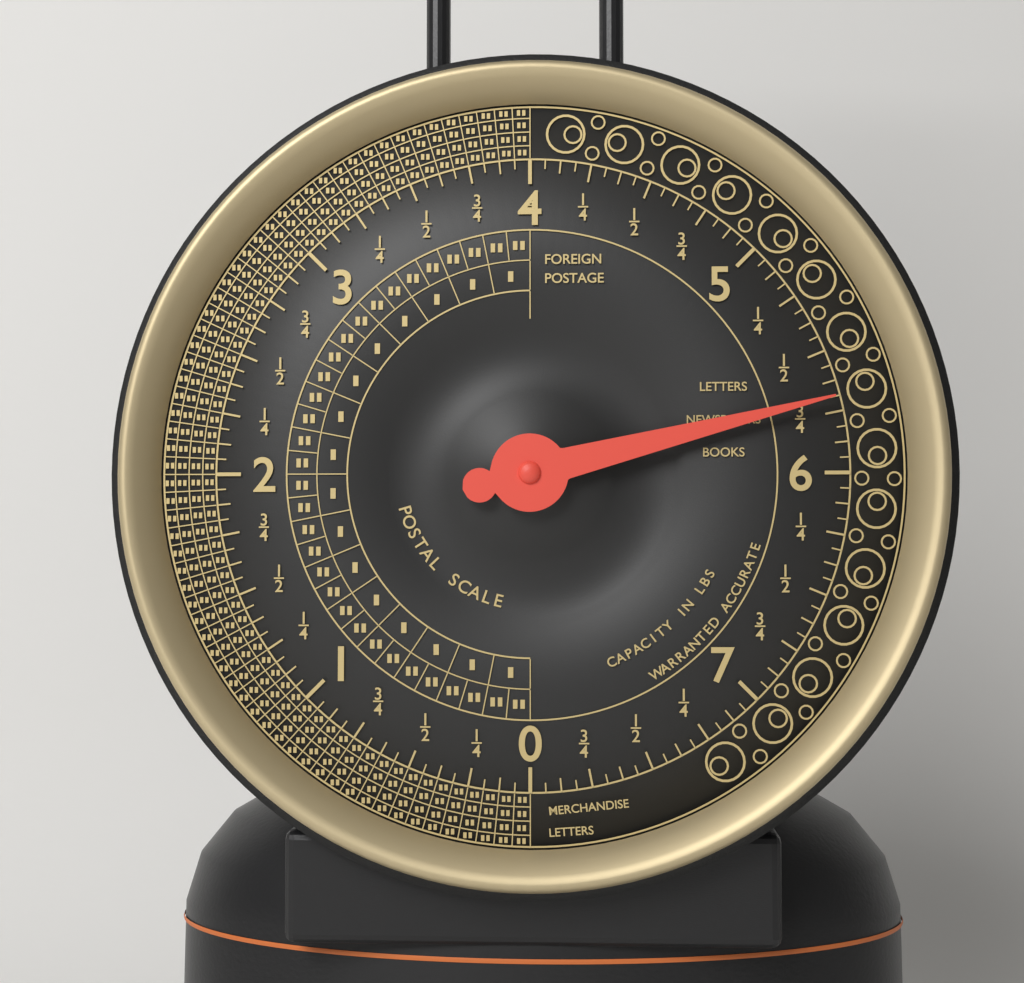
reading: 5.6875 lbs
